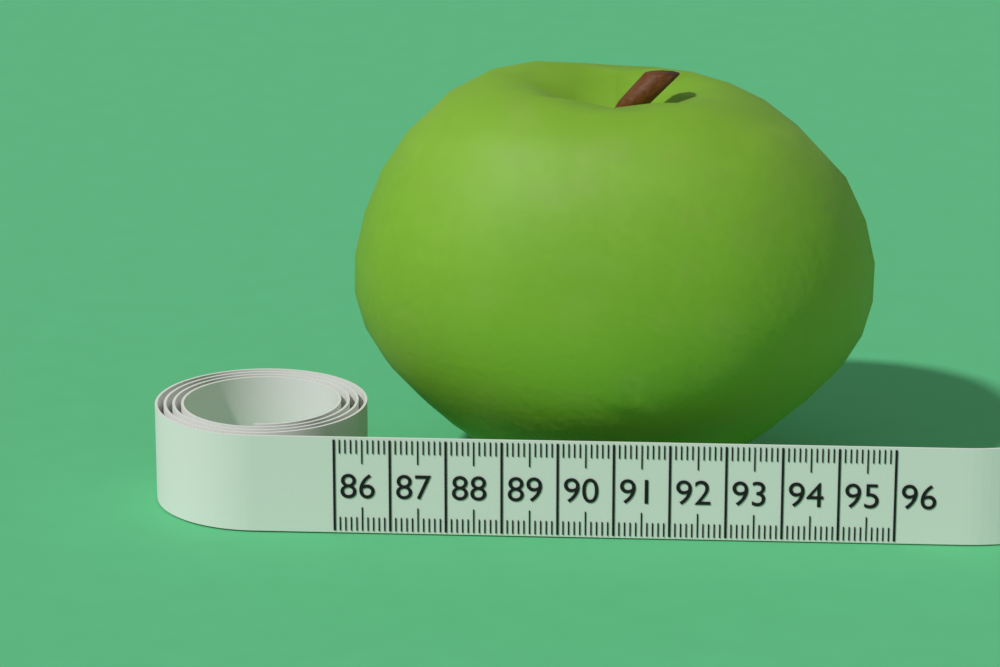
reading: 95.7 (no unit)
